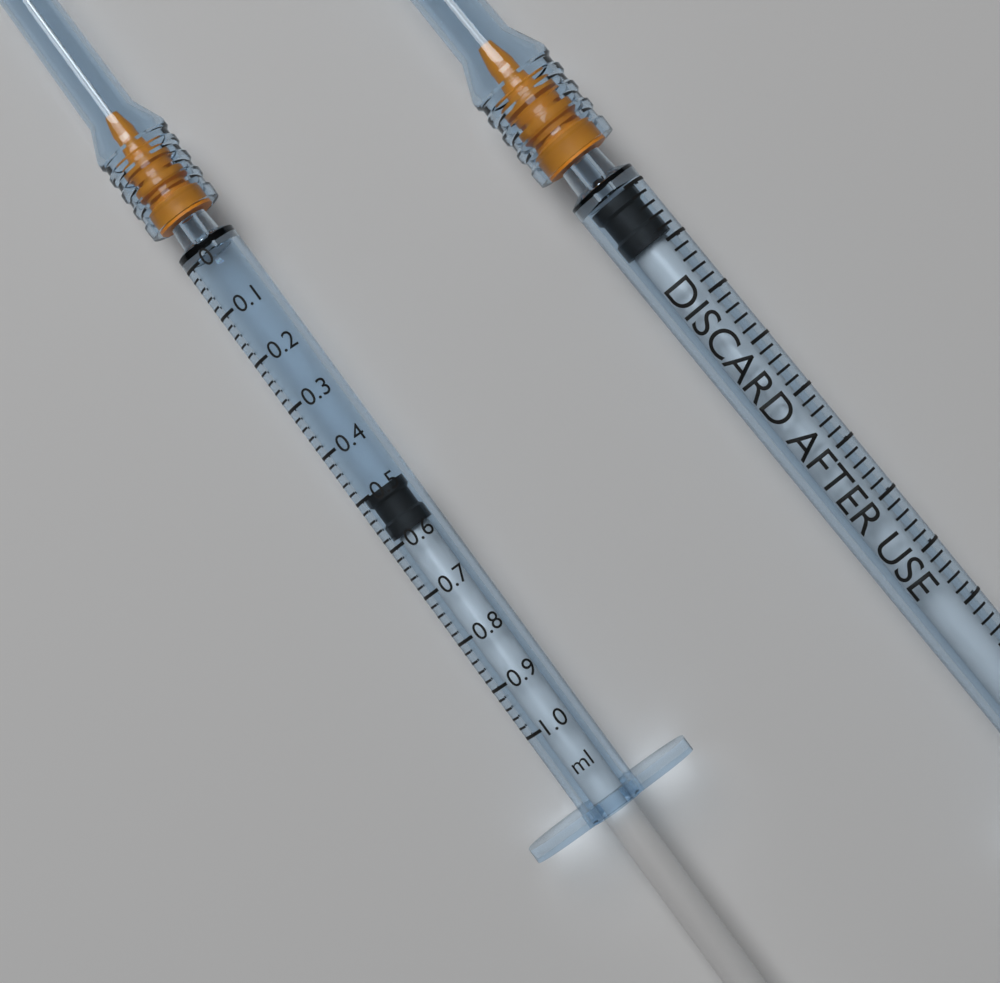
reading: 0.50 ml
